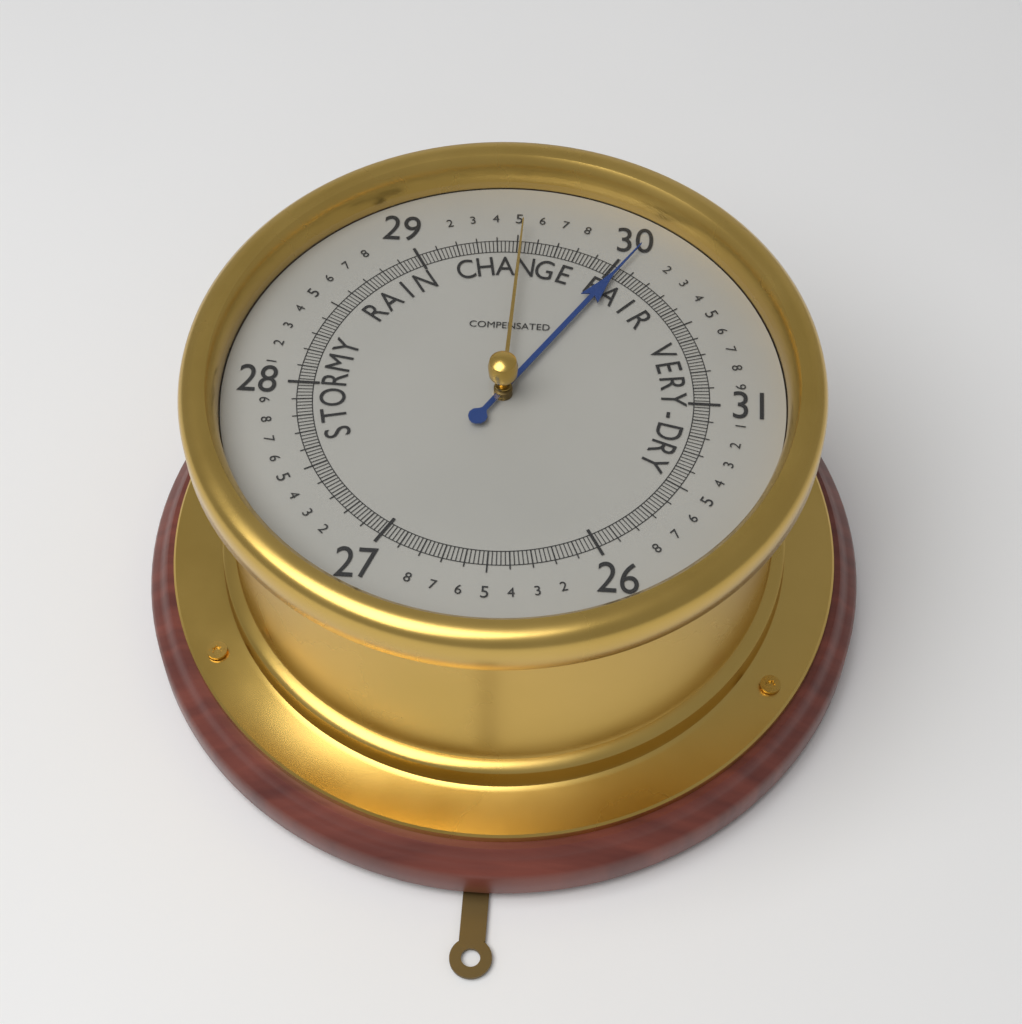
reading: 30.04 (no unit)
